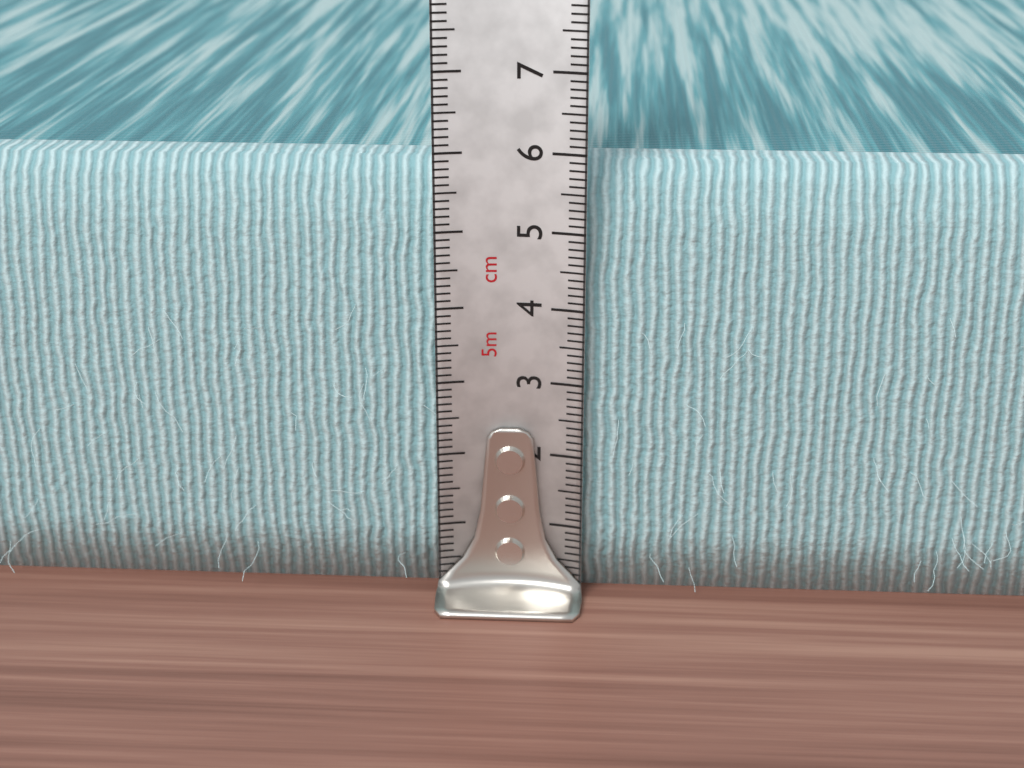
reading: 5.8 cm
